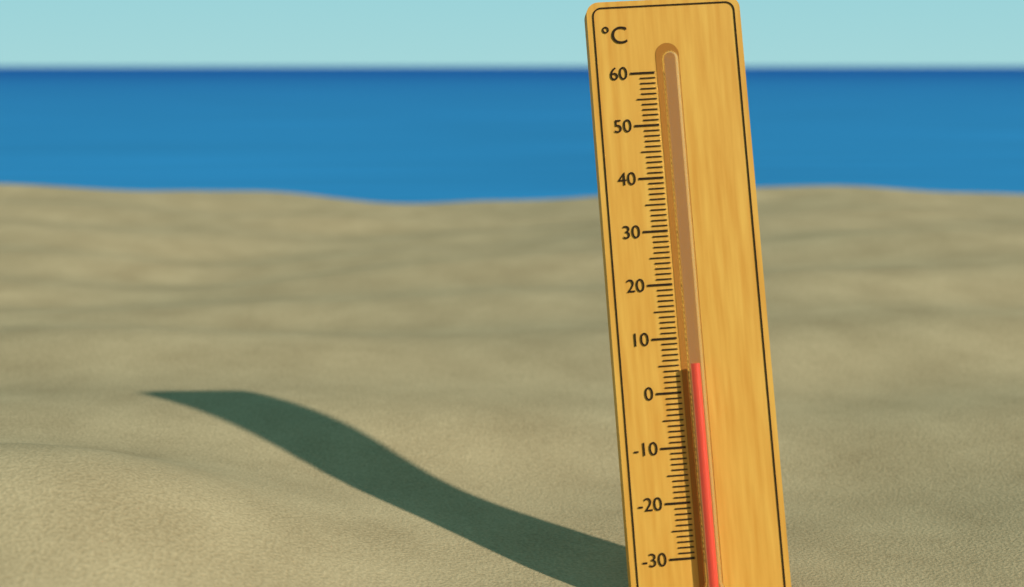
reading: 5 °C
